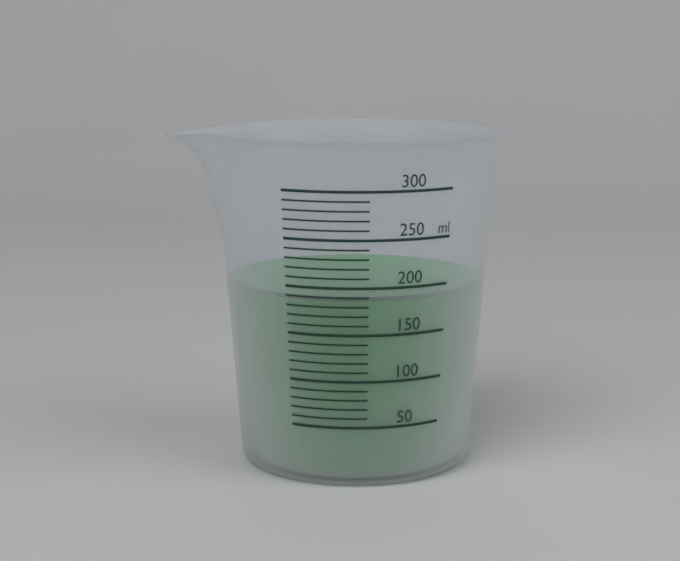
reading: 190 ml
